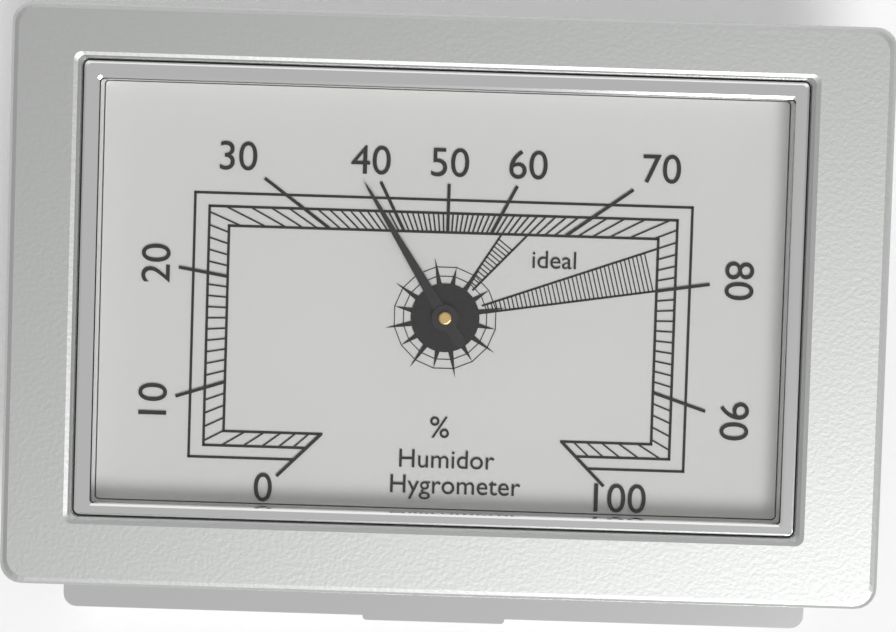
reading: 38 %
